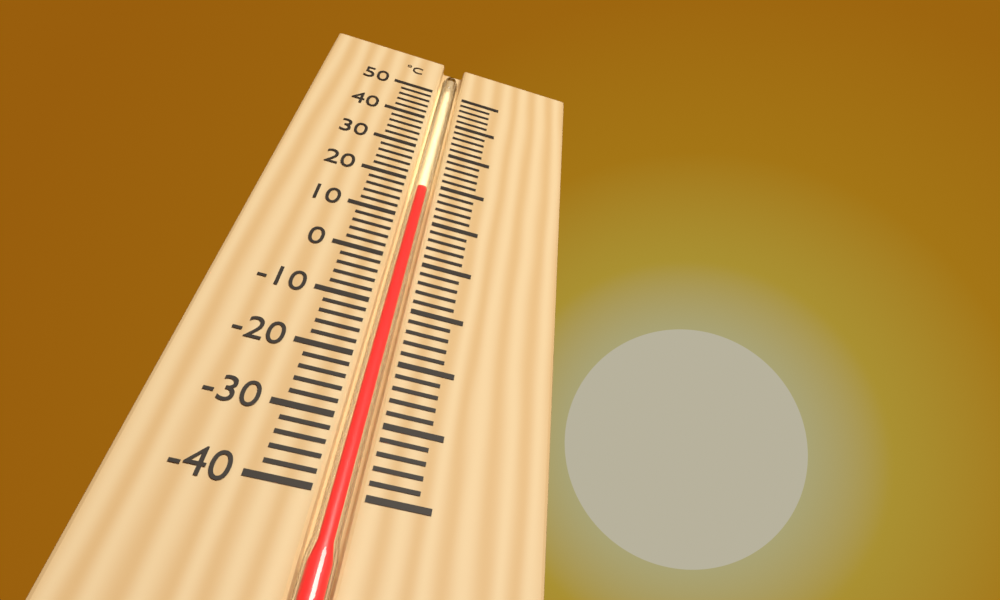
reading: 18 °C
